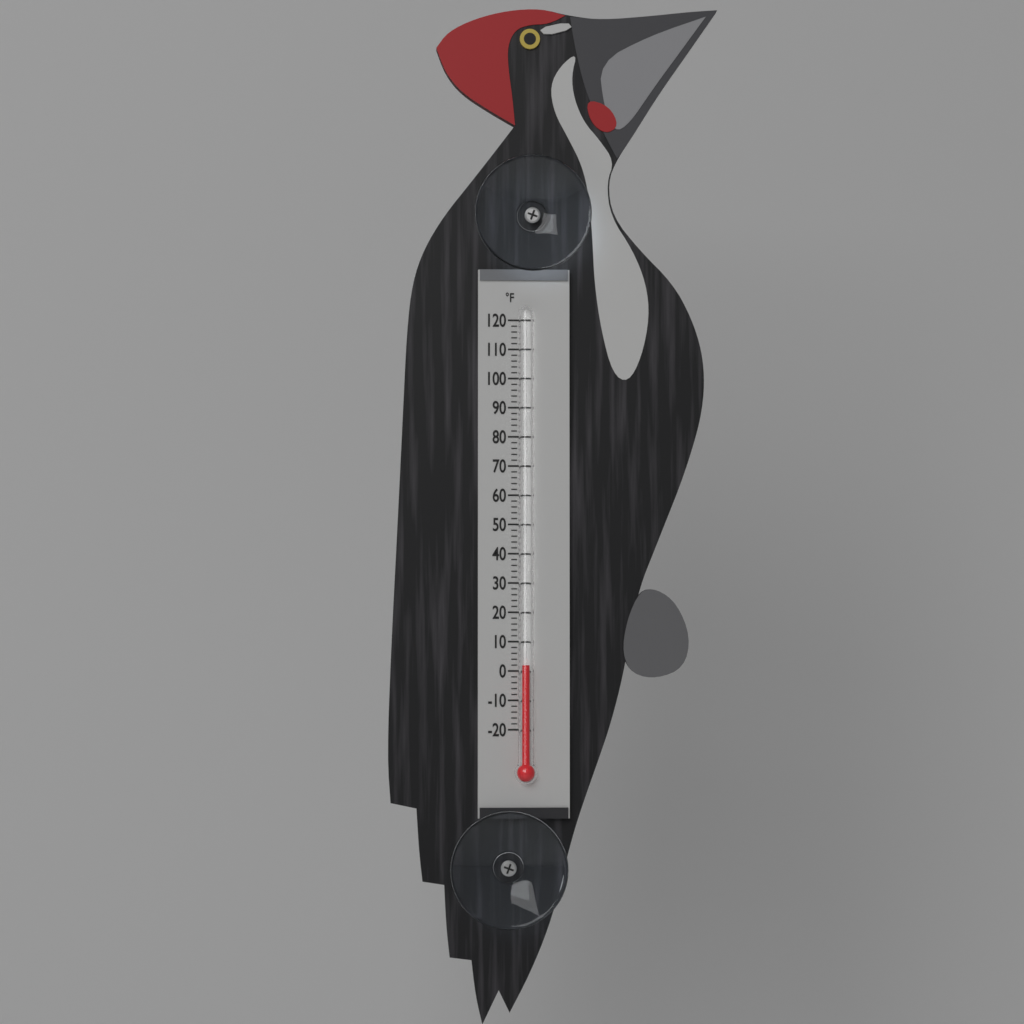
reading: 2 °F
